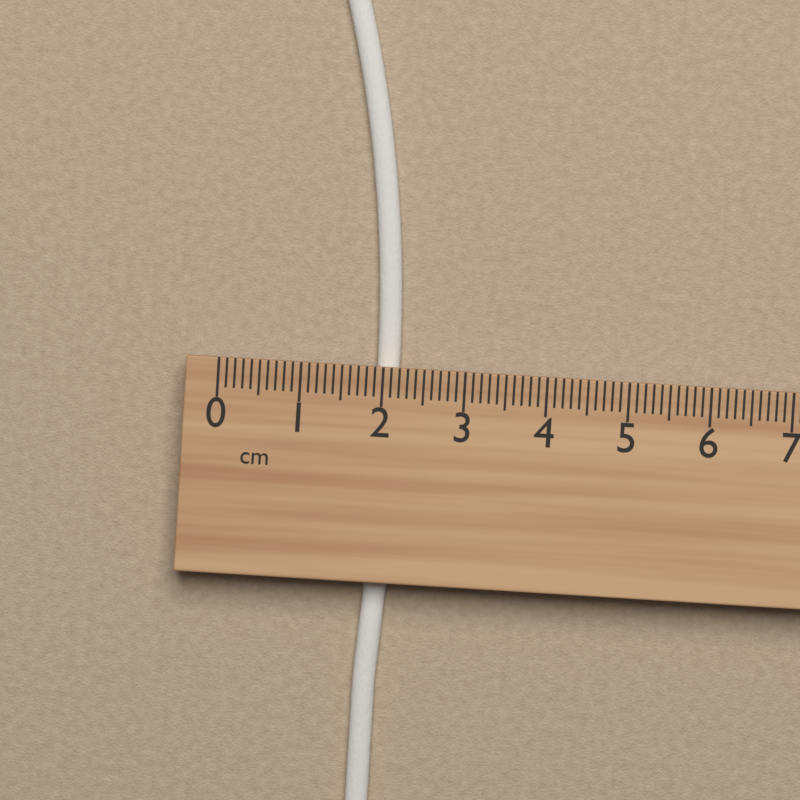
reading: 2.2 cm
